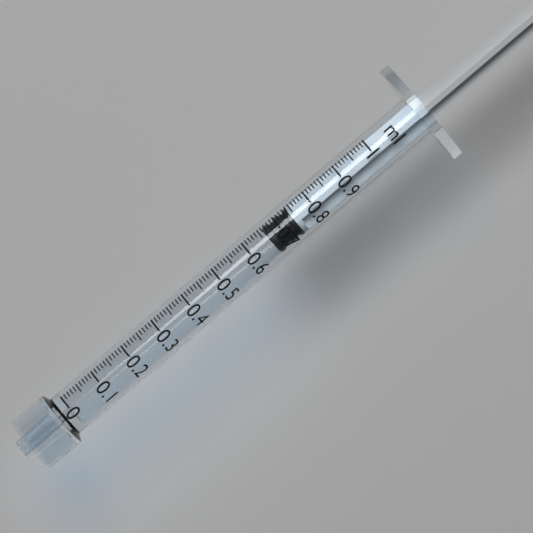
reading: 0.66 ml
